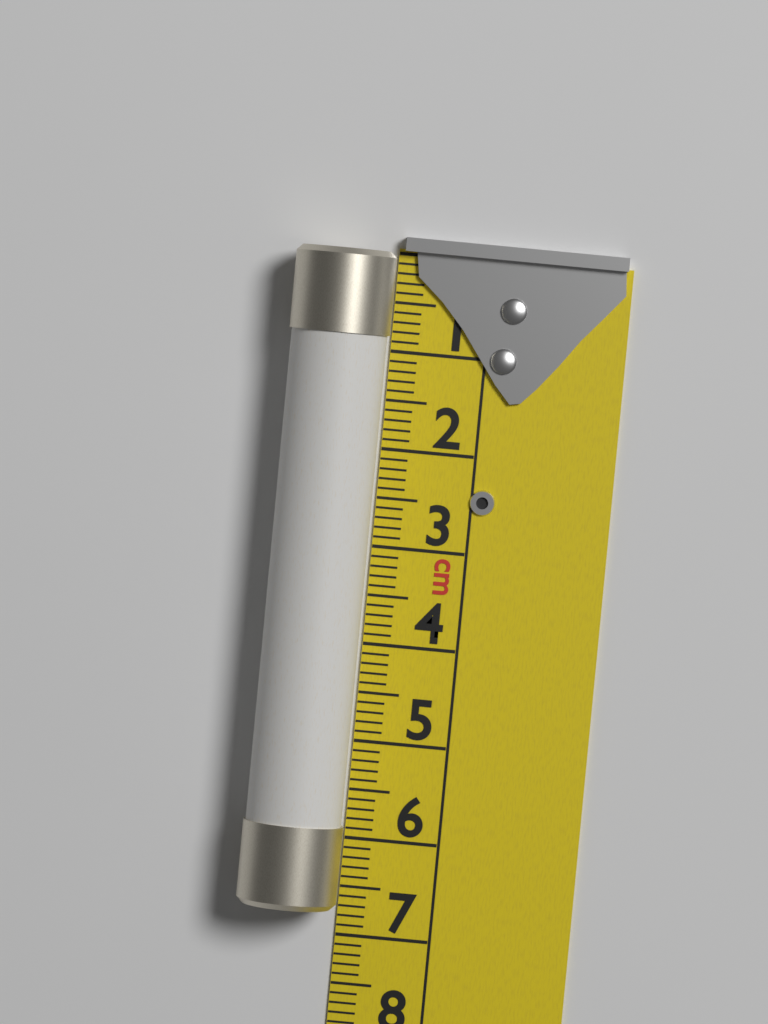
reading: 6.7 cm
